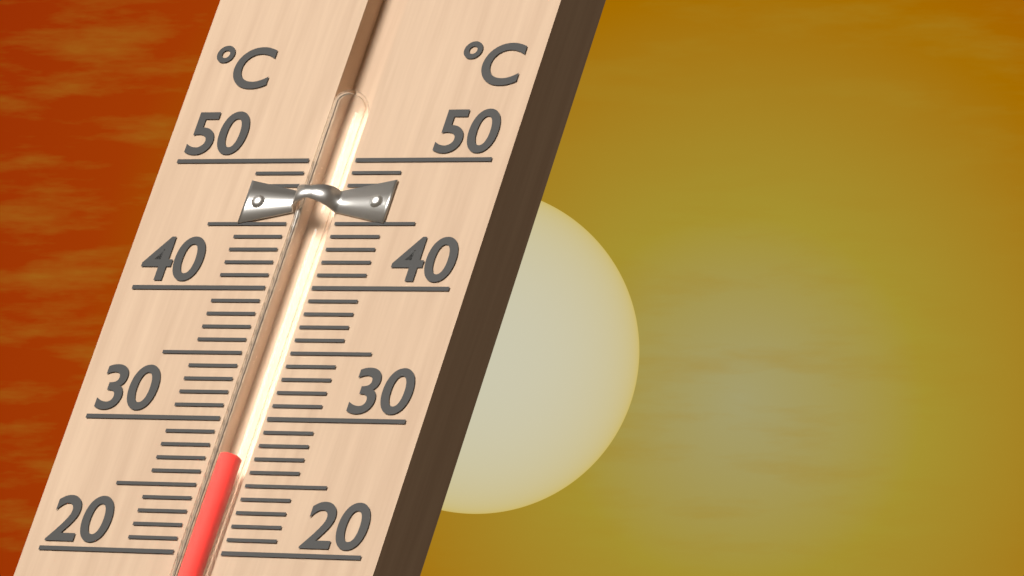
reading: 27 °C
